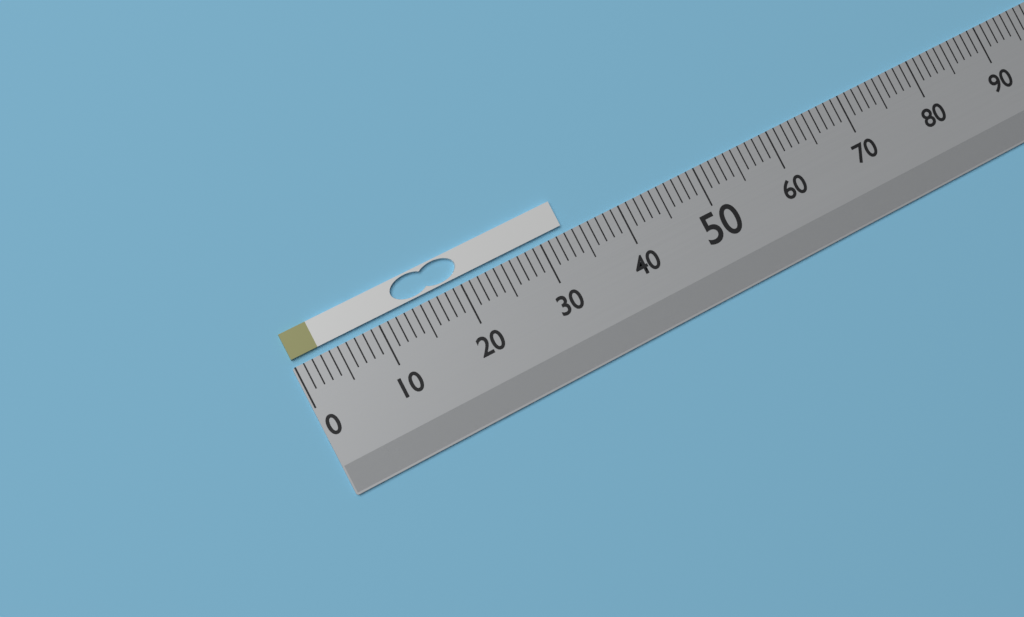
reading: 33 (no unit)
